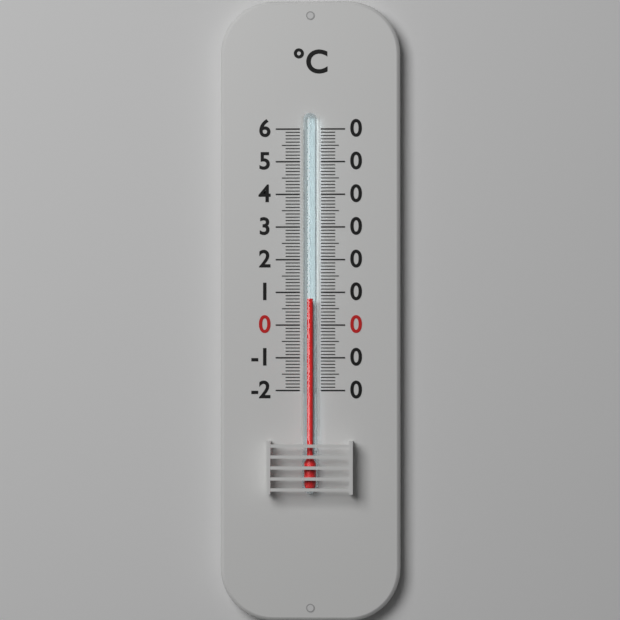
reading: 8 °C
